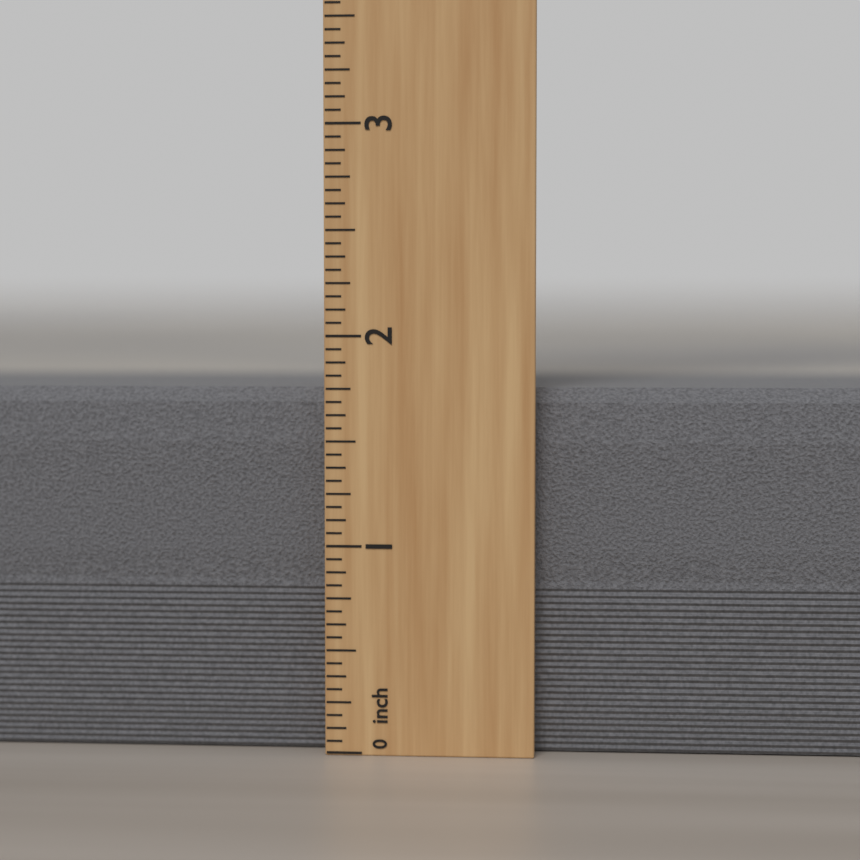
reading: 1.7500 inch
